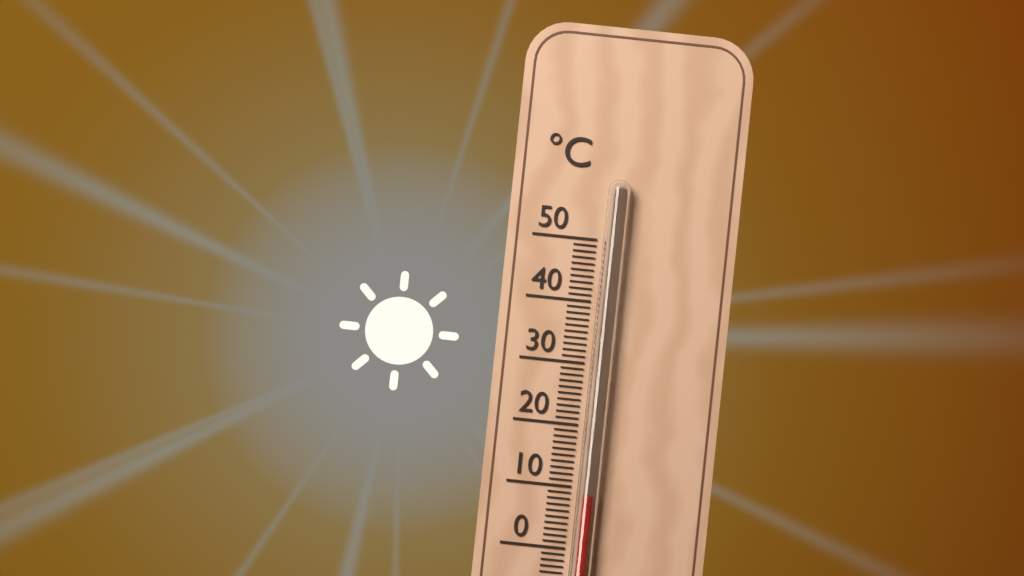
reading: 9 °C
